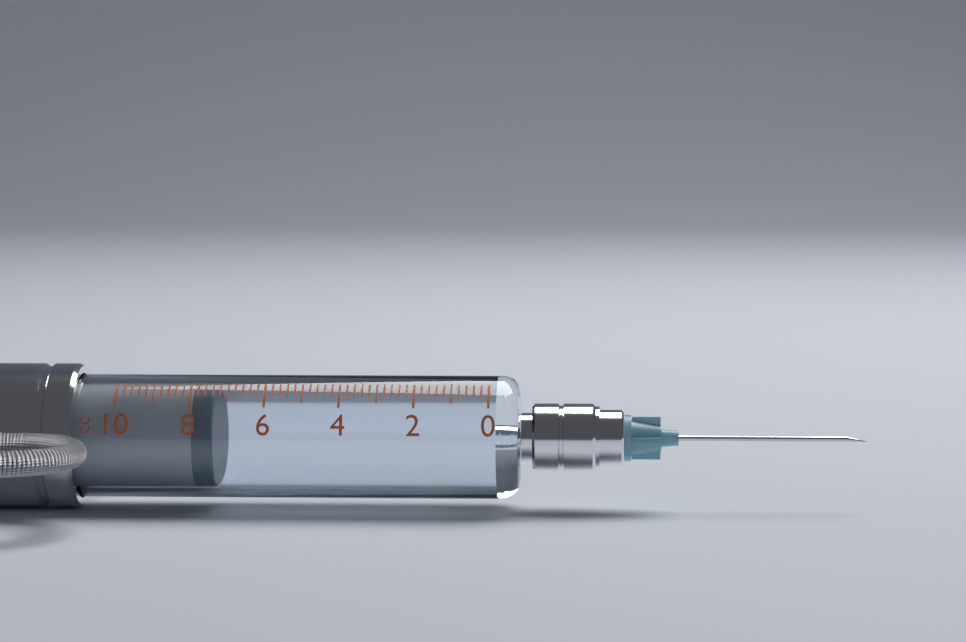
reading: 7.4 cc
